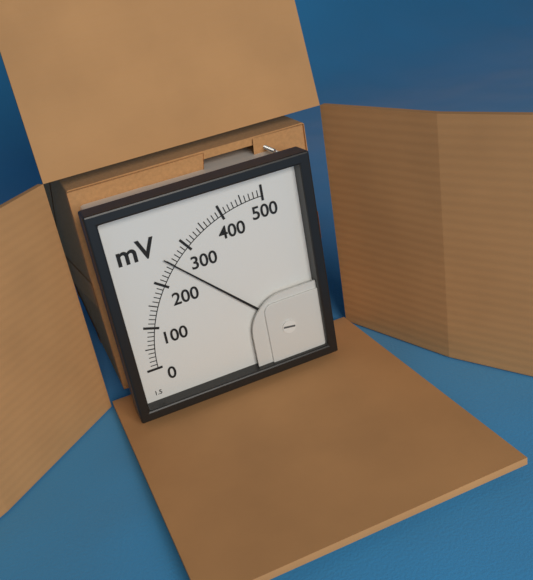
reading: 250 mV
